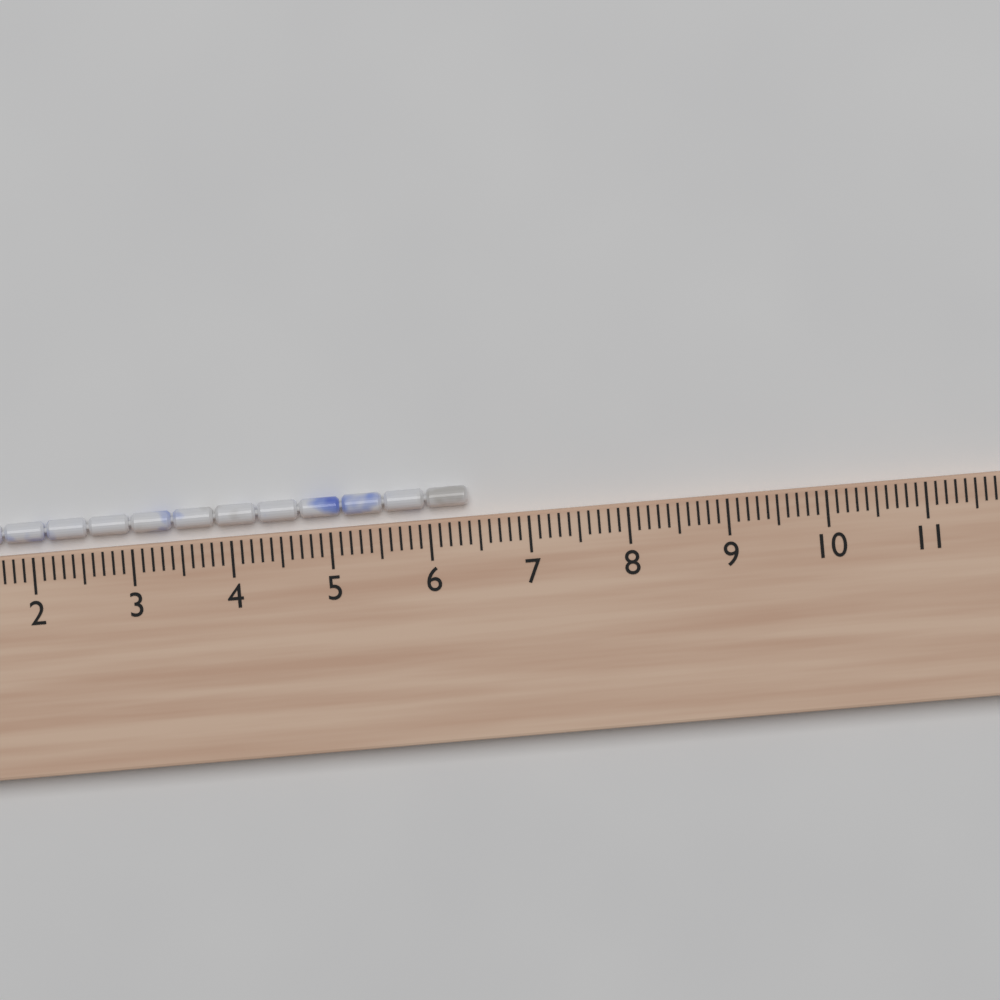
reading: 6.4 cm
